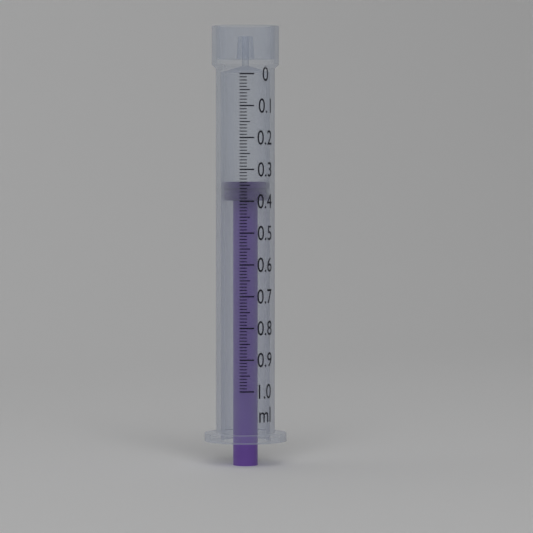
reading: 0.34 ml
